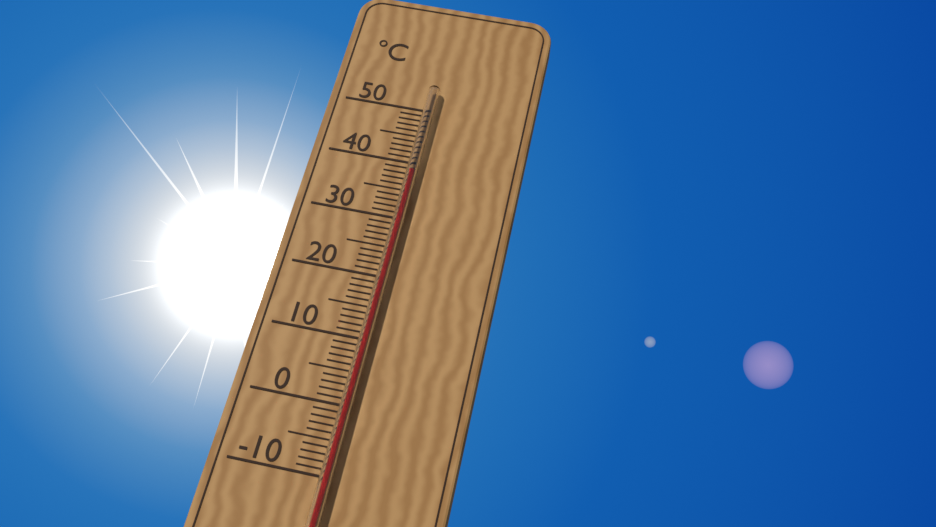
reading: 38 °C
